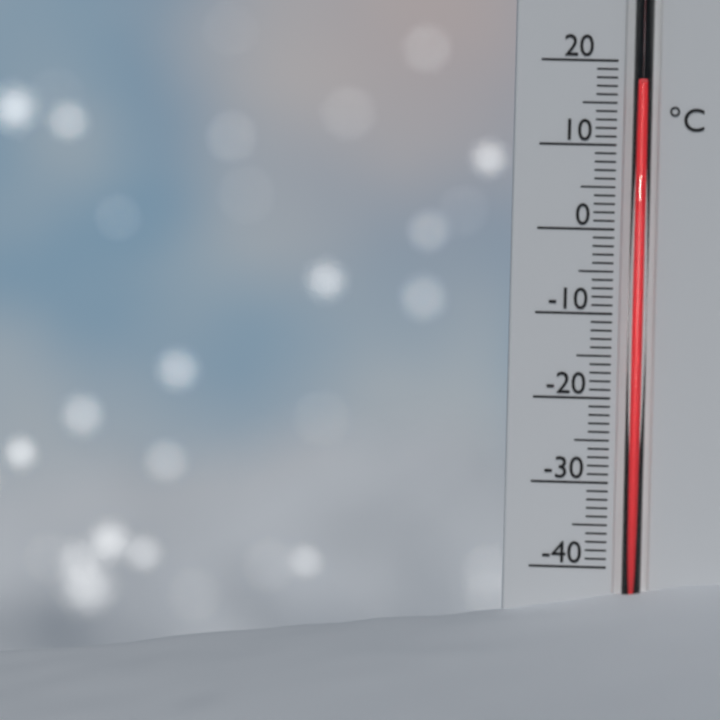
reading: 17 °C
